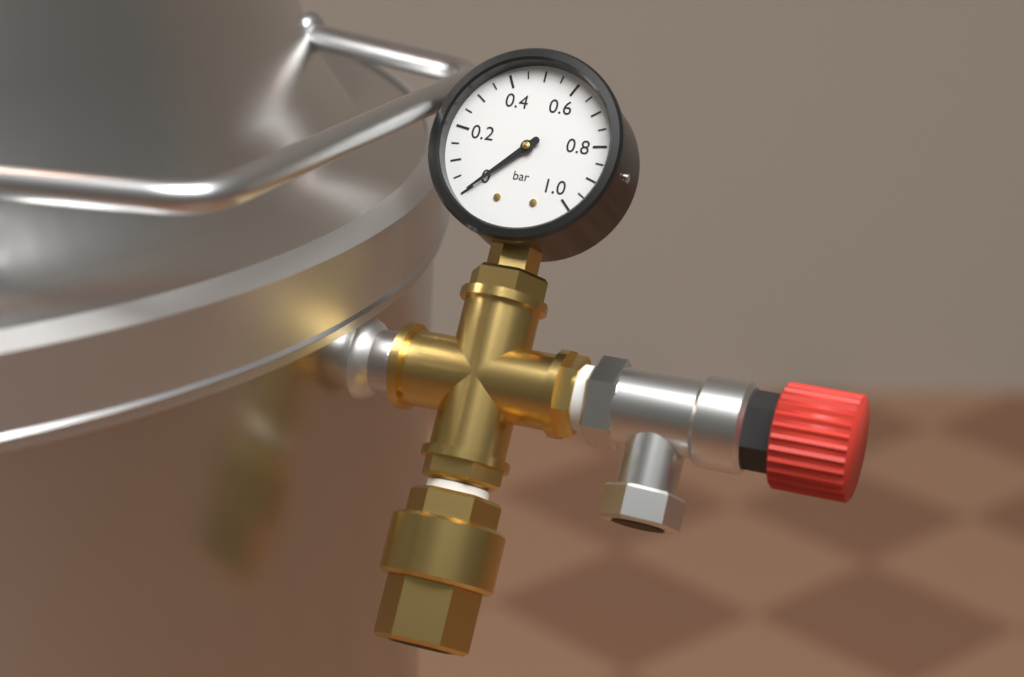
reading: 0.00 bar
